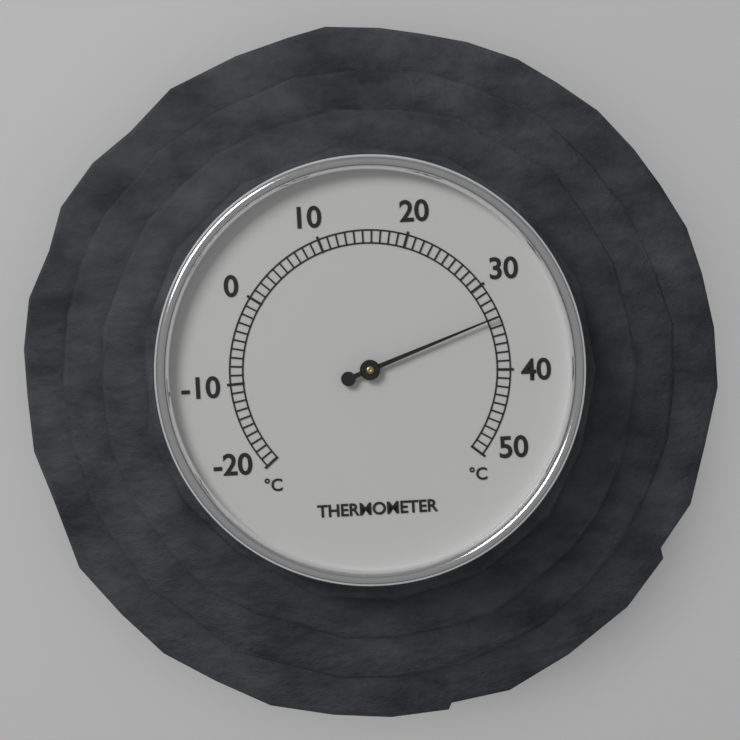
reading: 34 °C
